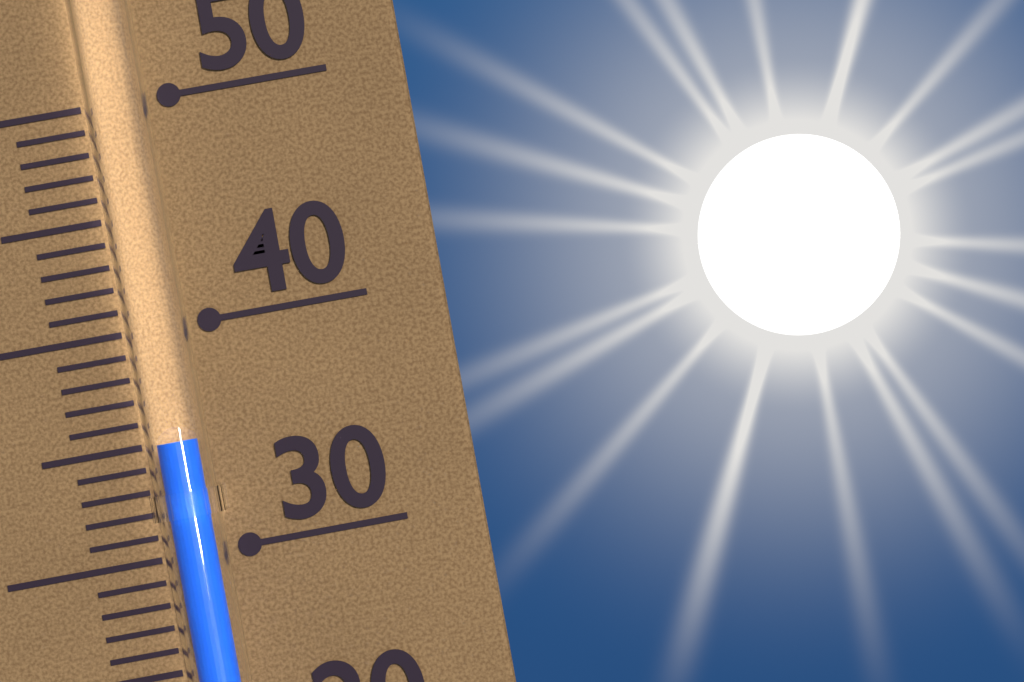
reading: 35 (no unit)
